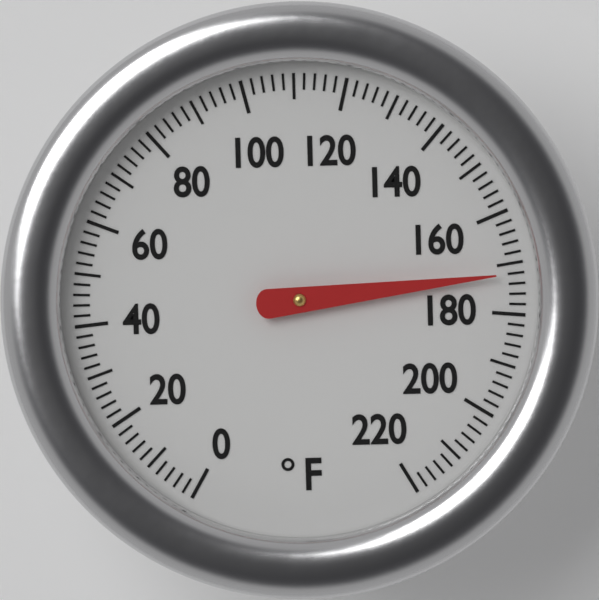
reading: 172 °F
